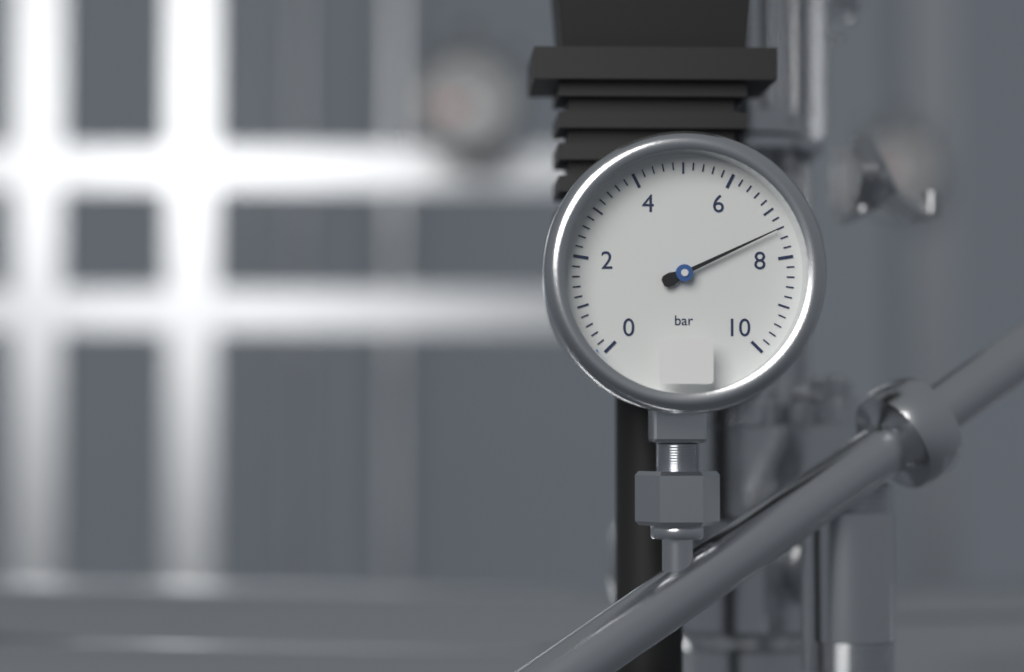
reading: 7.4 bar
